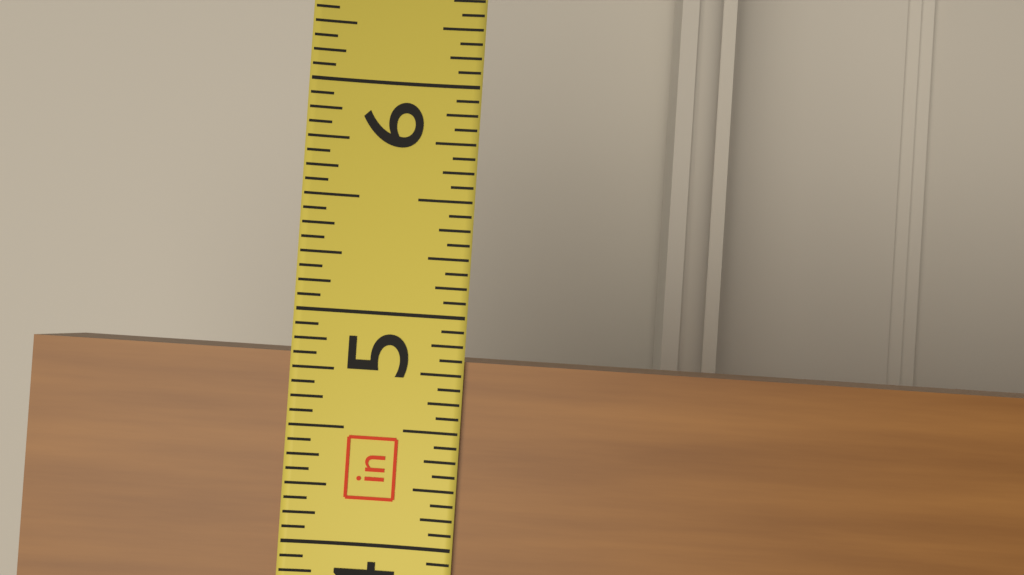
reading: 4.8125 in
